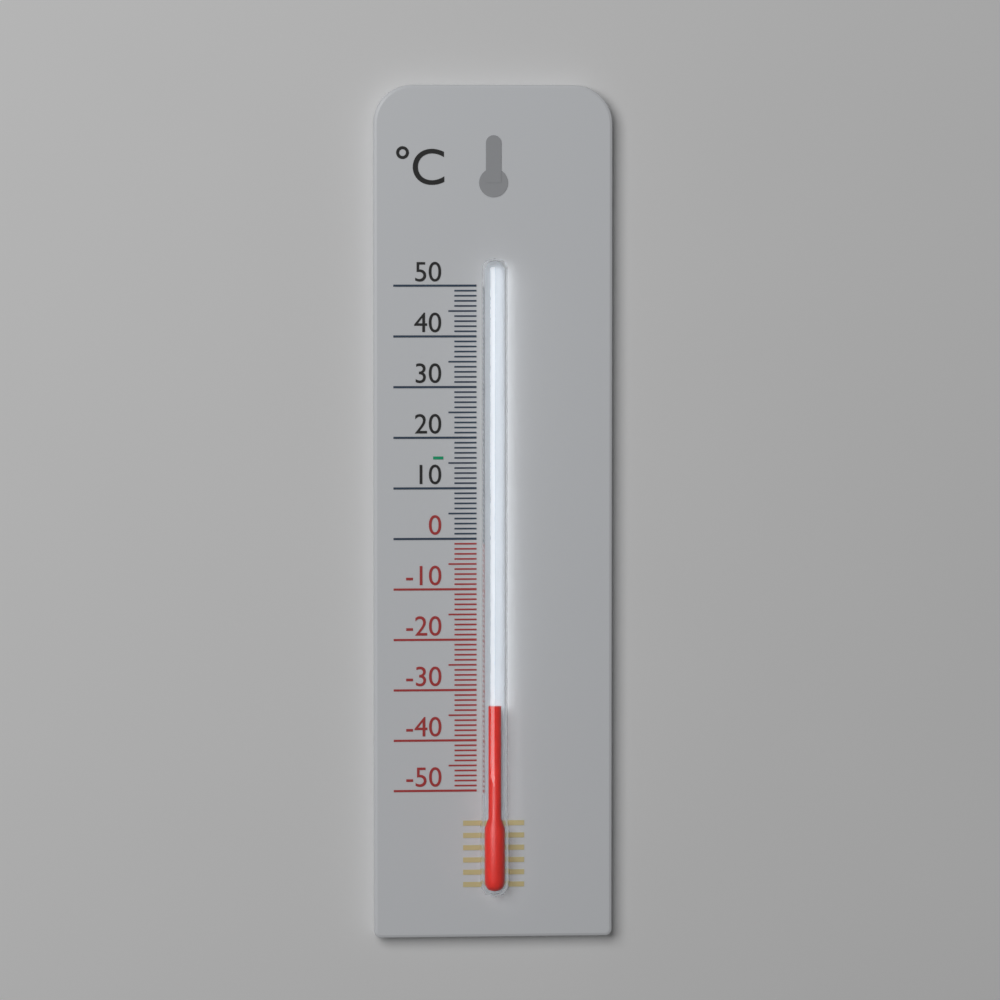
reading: -33 °C
